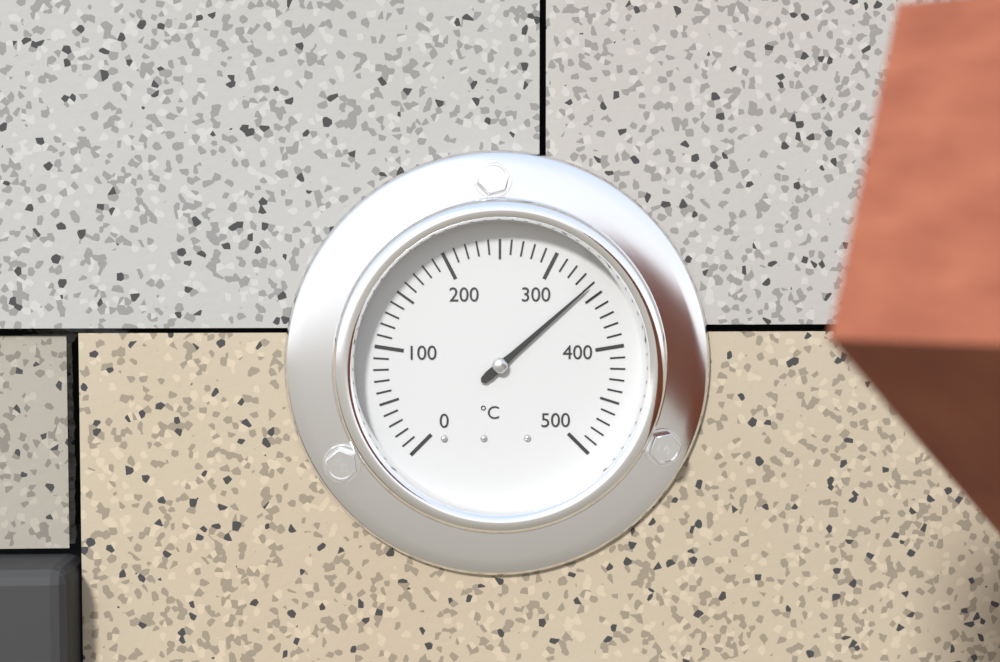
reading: 340 °C
